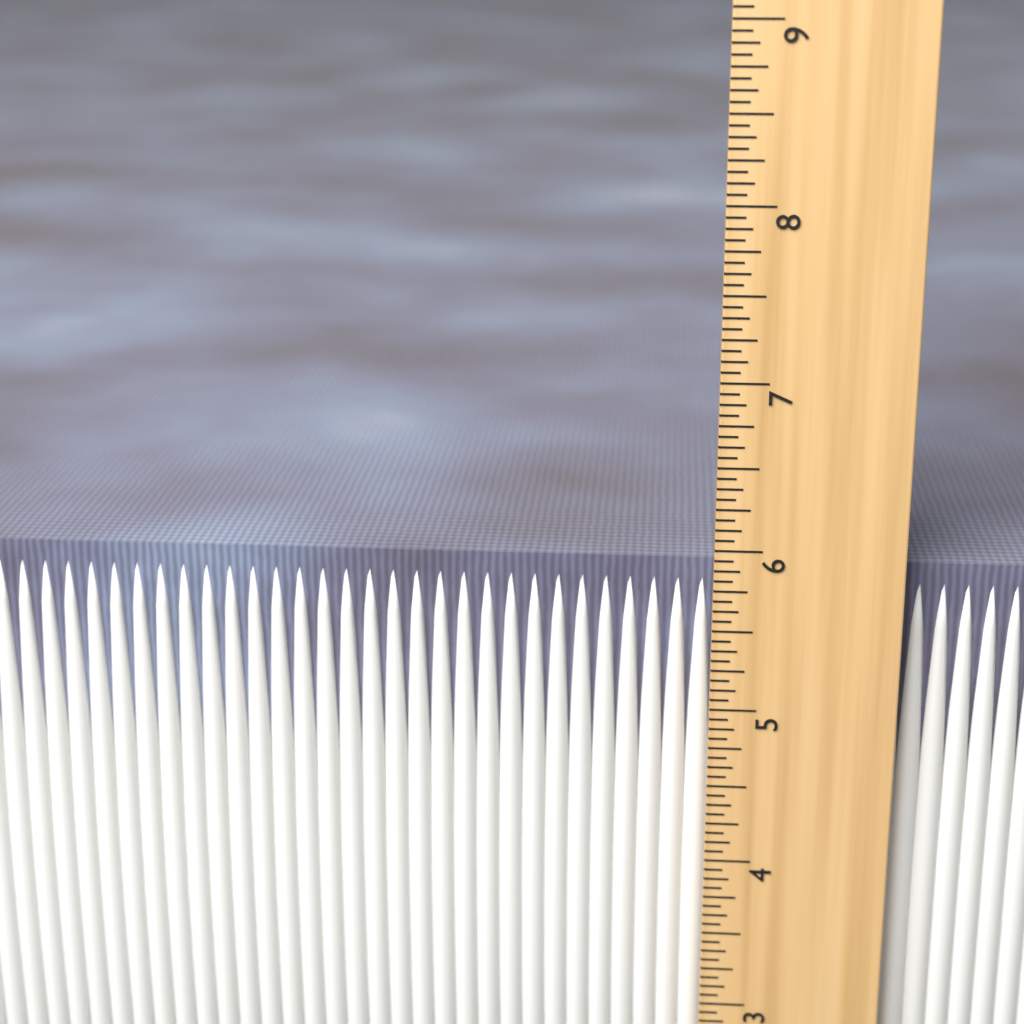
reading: 5.8750 in
